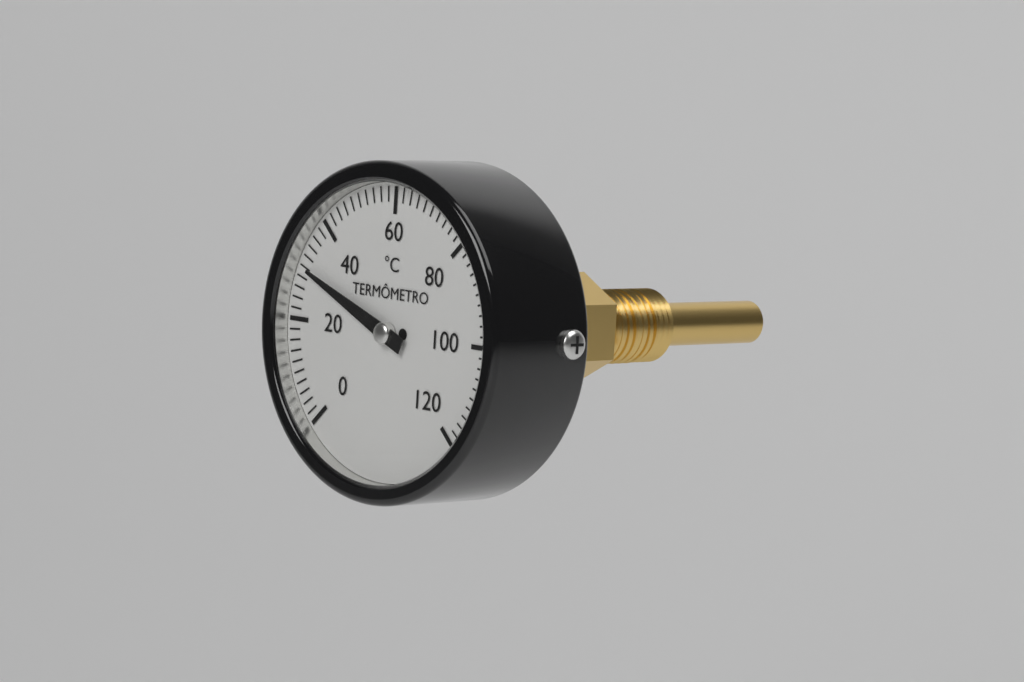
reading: 30 °C
